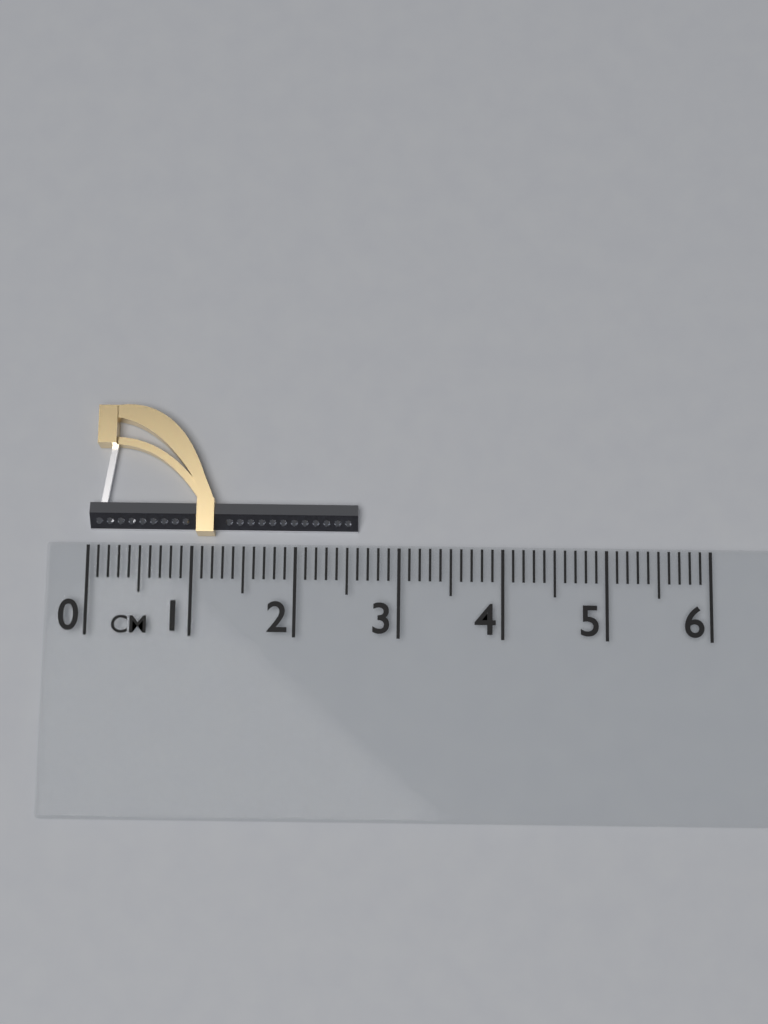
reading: 2.6 cm
